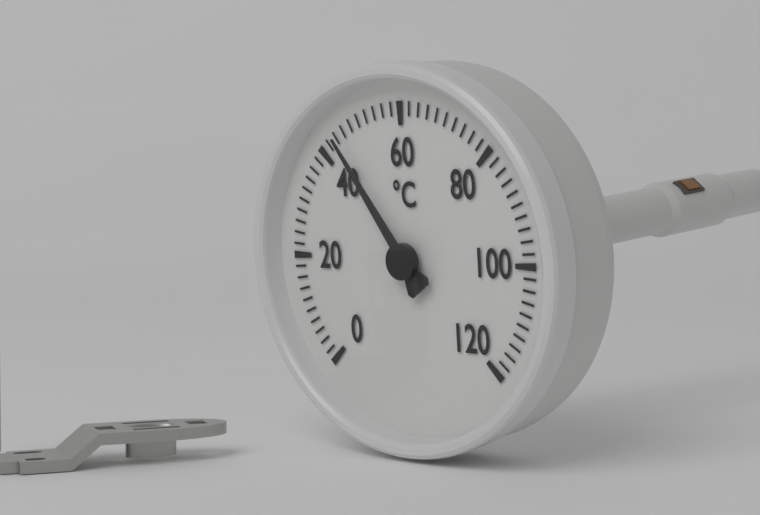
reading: 44 °C
